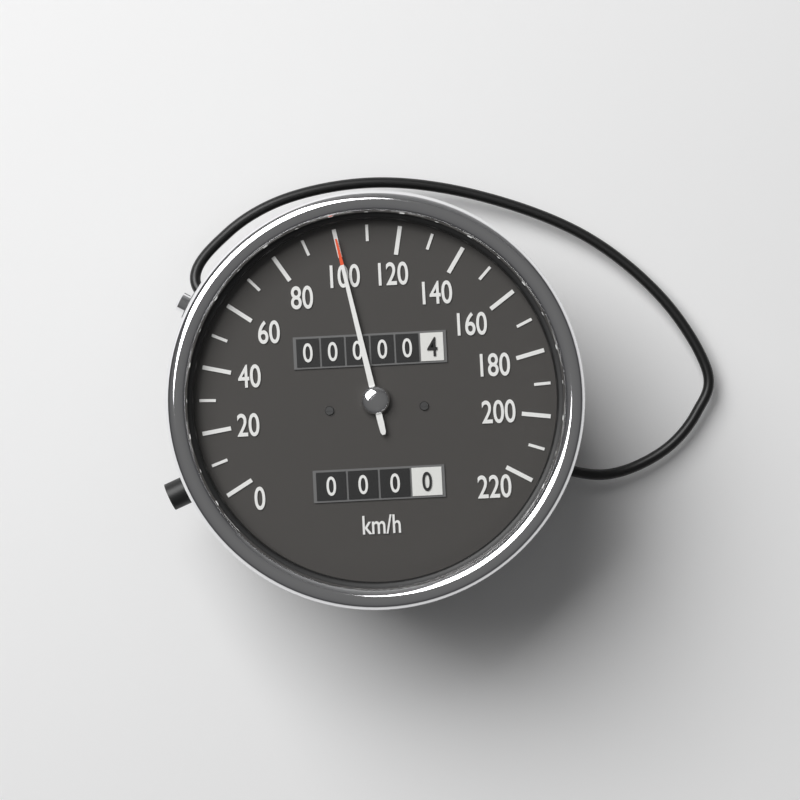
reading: 100 km/h
